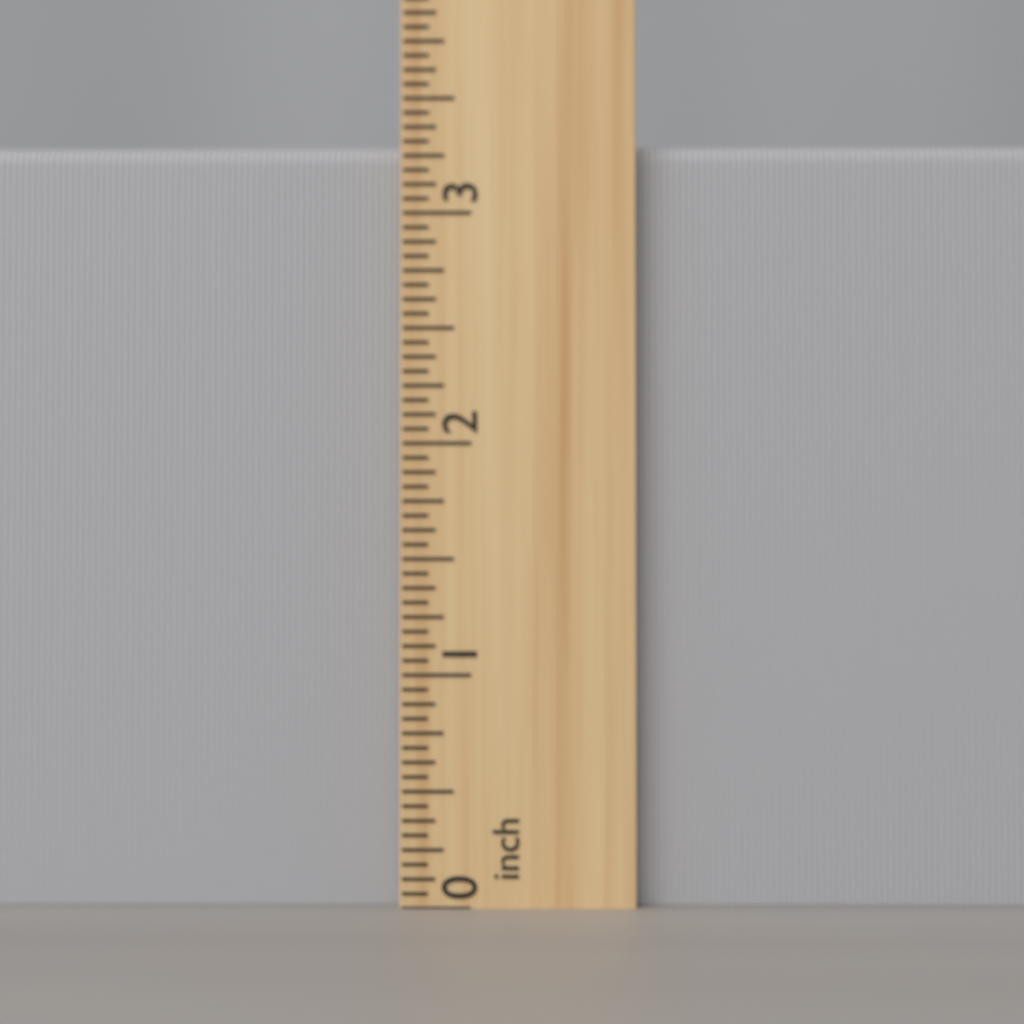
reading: 3.3125 inch
